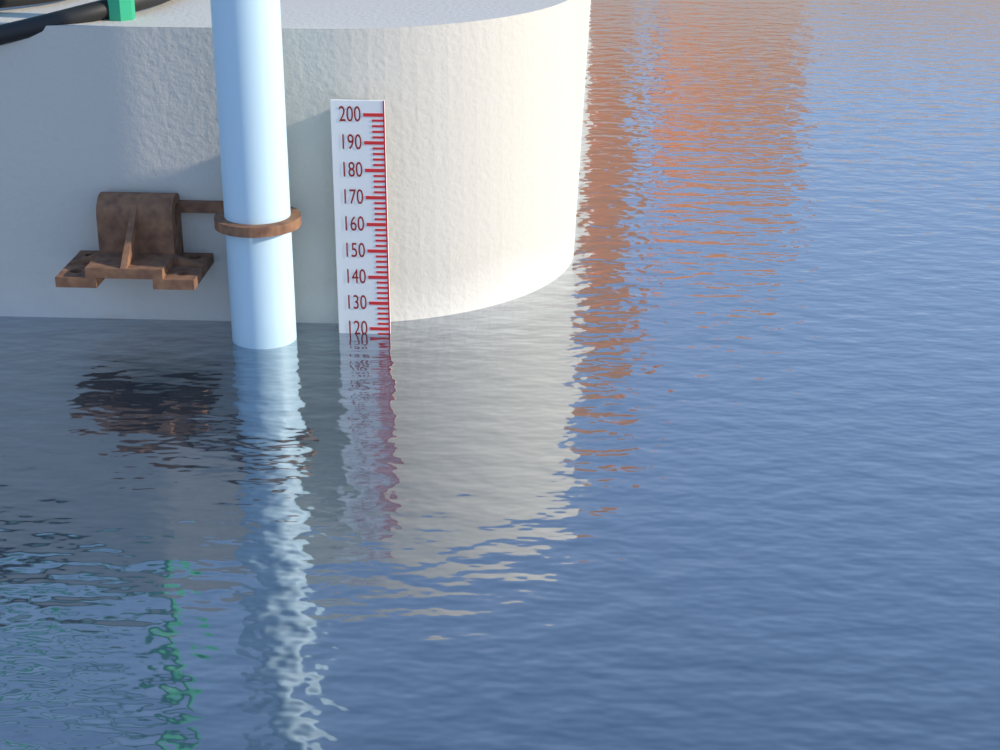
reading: 118 (no unit)
